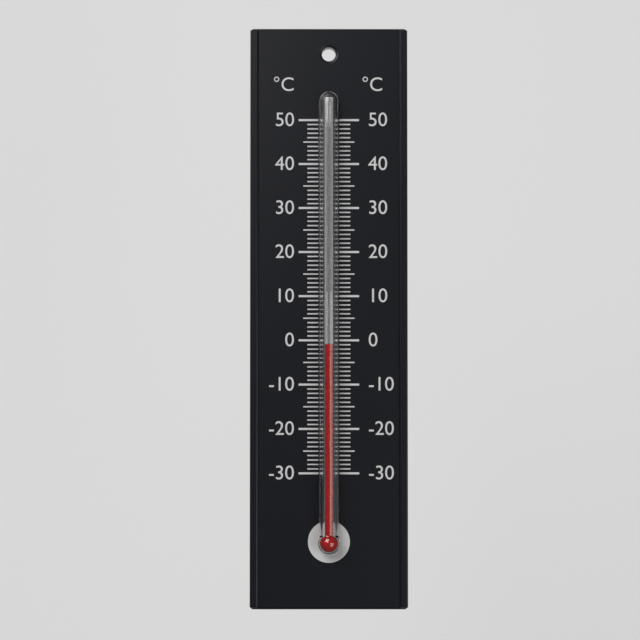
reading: -1 °C
